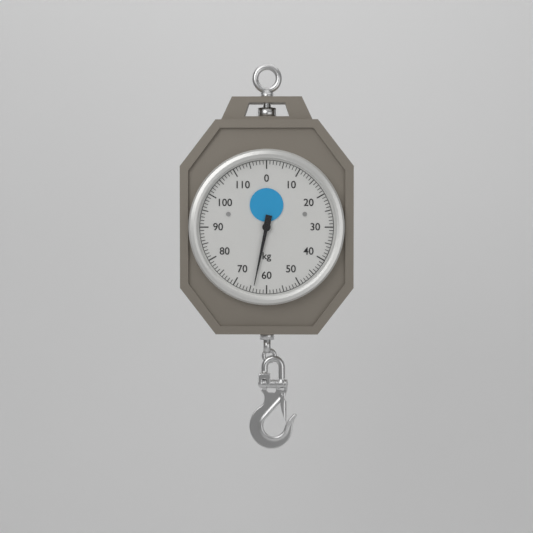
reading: 64 kg
